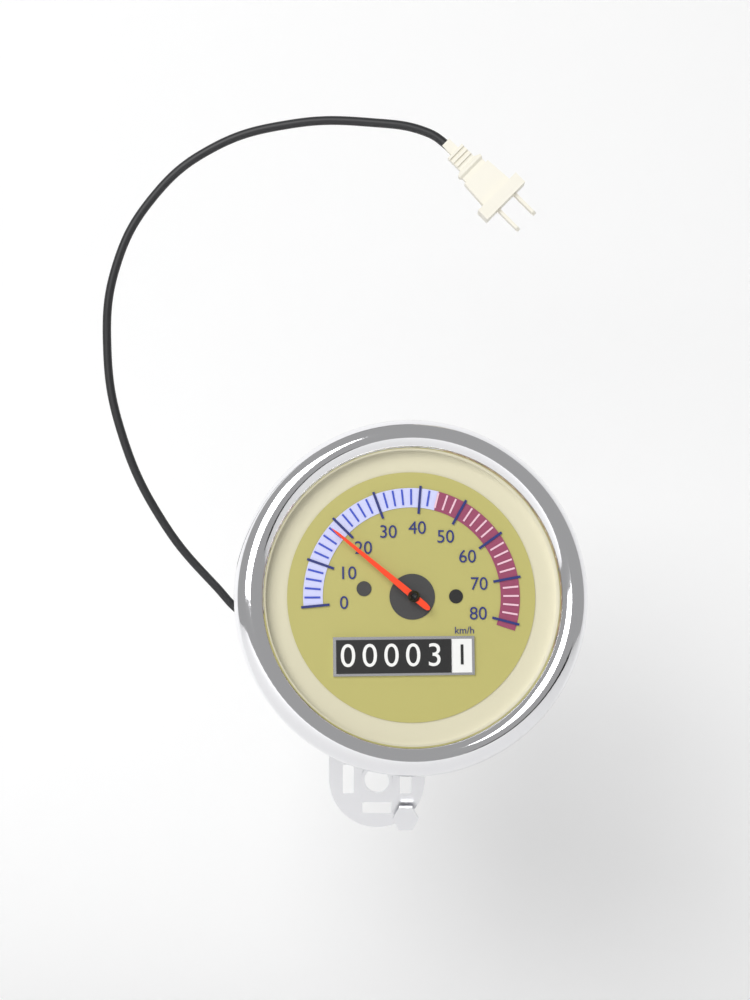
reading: 18 km/h
